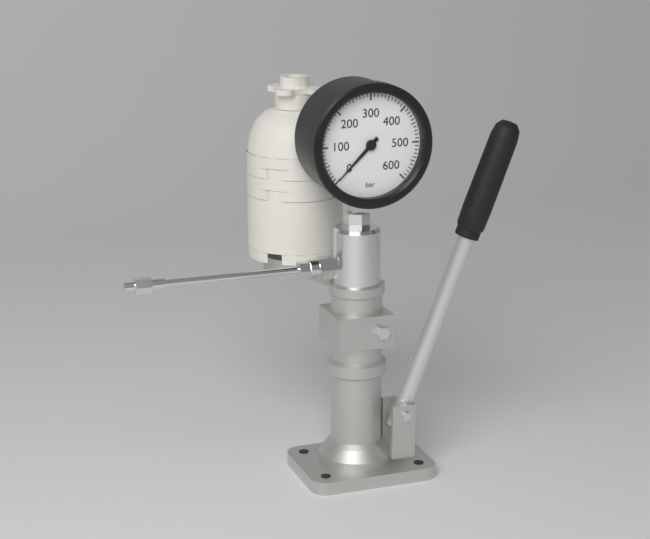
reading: 0 bar
